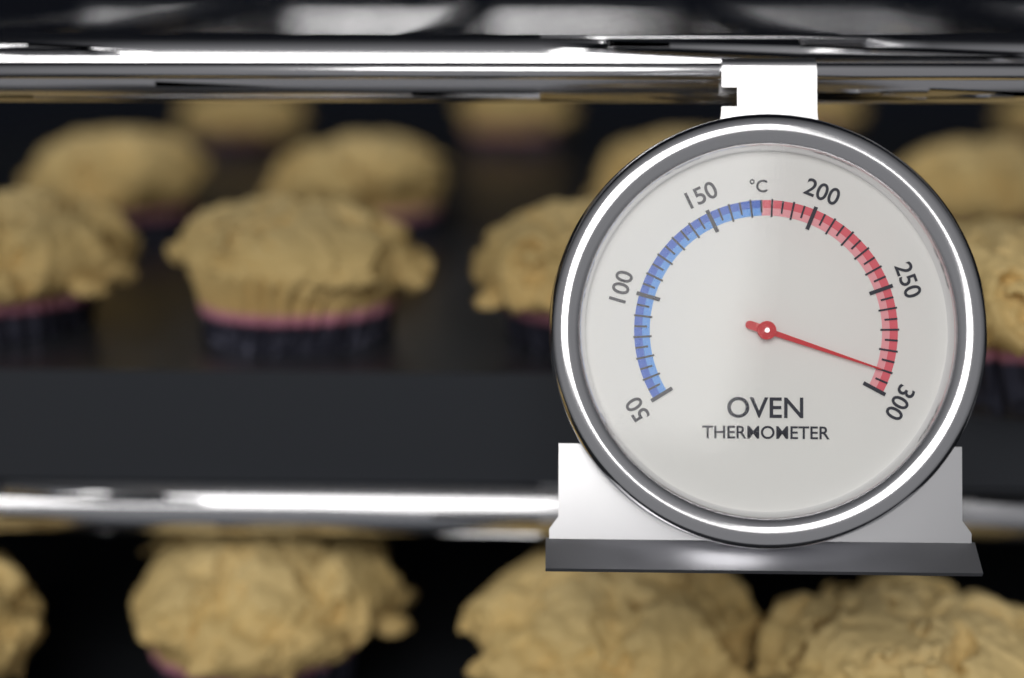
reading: 290 °C
